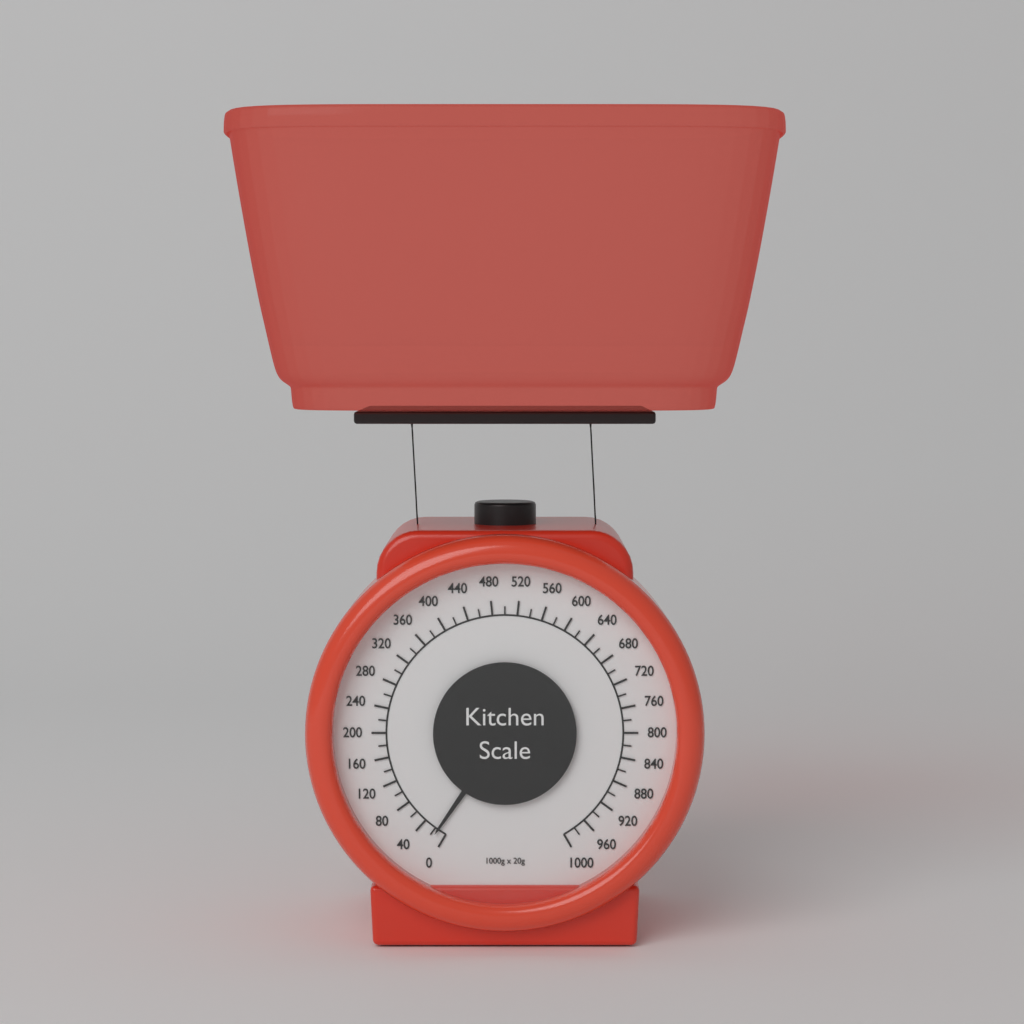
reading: 15 g
